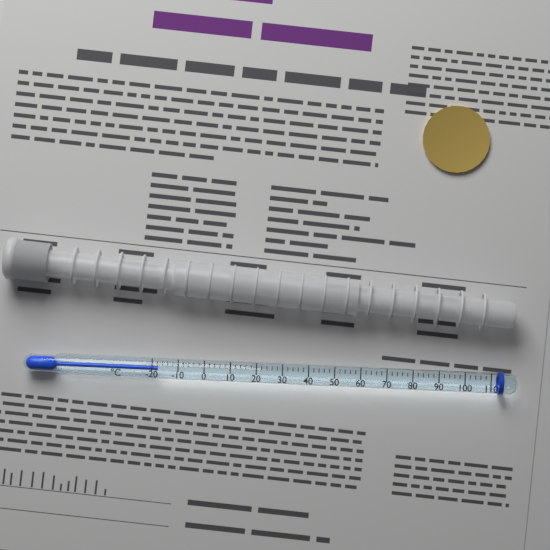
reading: -18 °C
